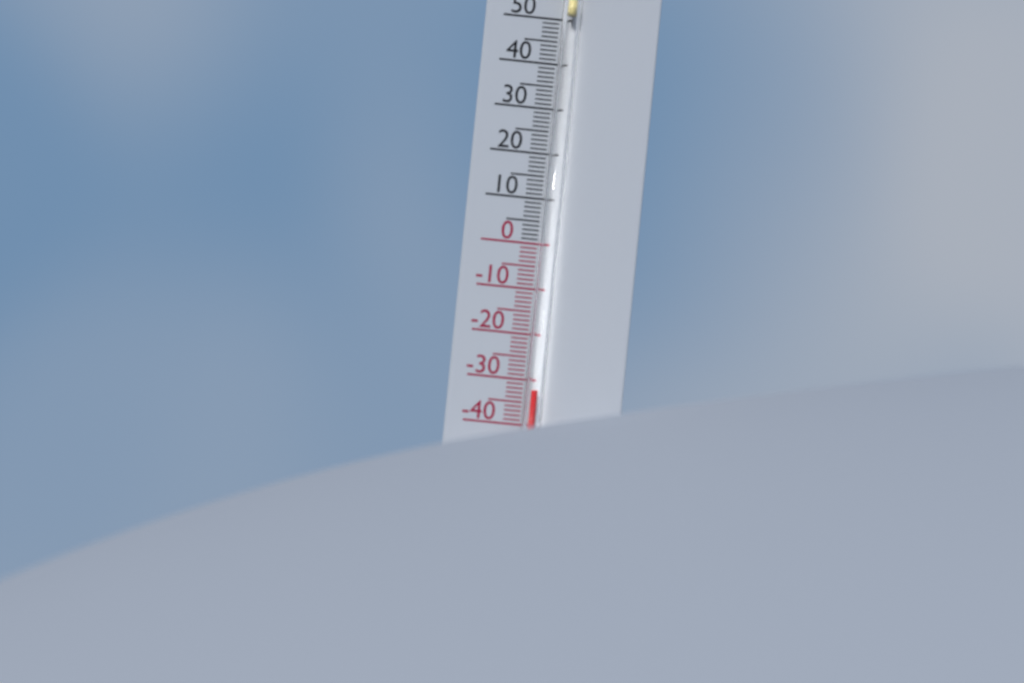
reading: -32 °C
